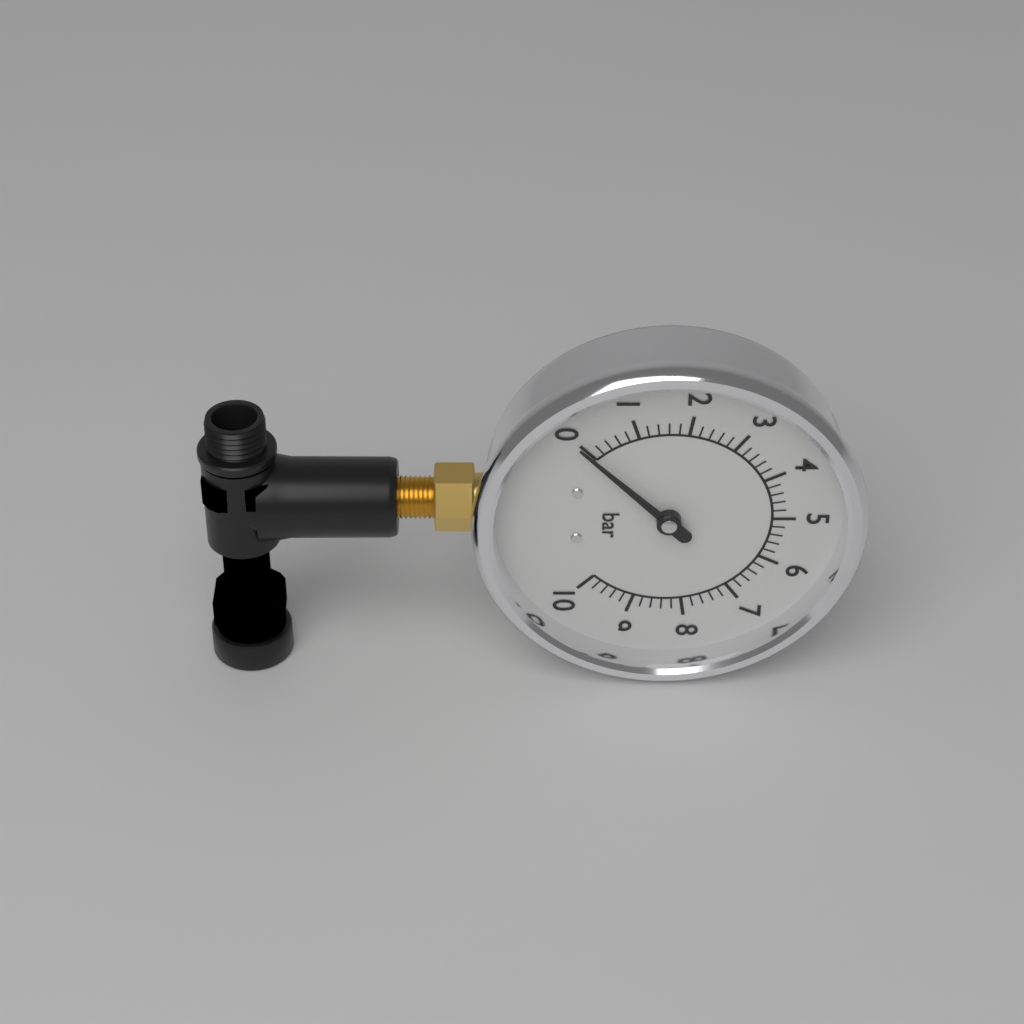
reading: 0.0 bar
